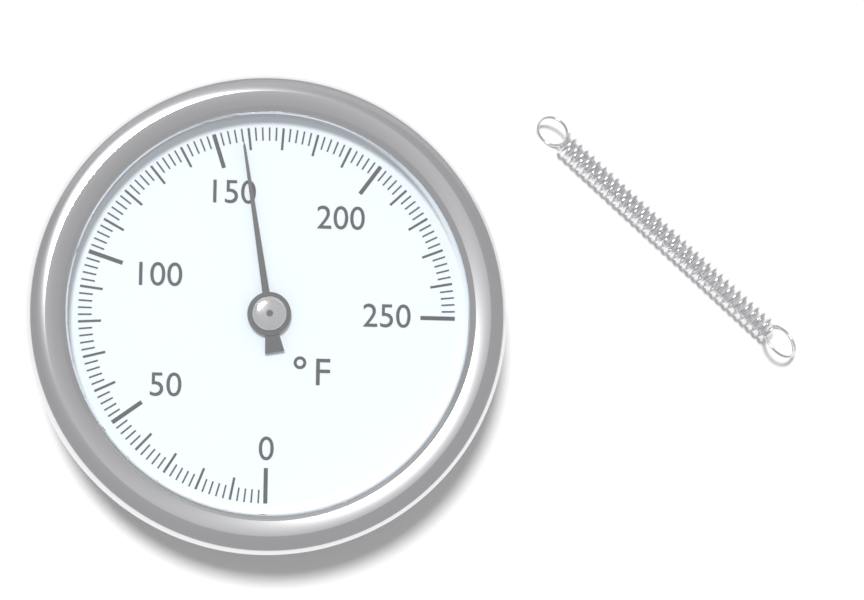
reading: 158 °F
